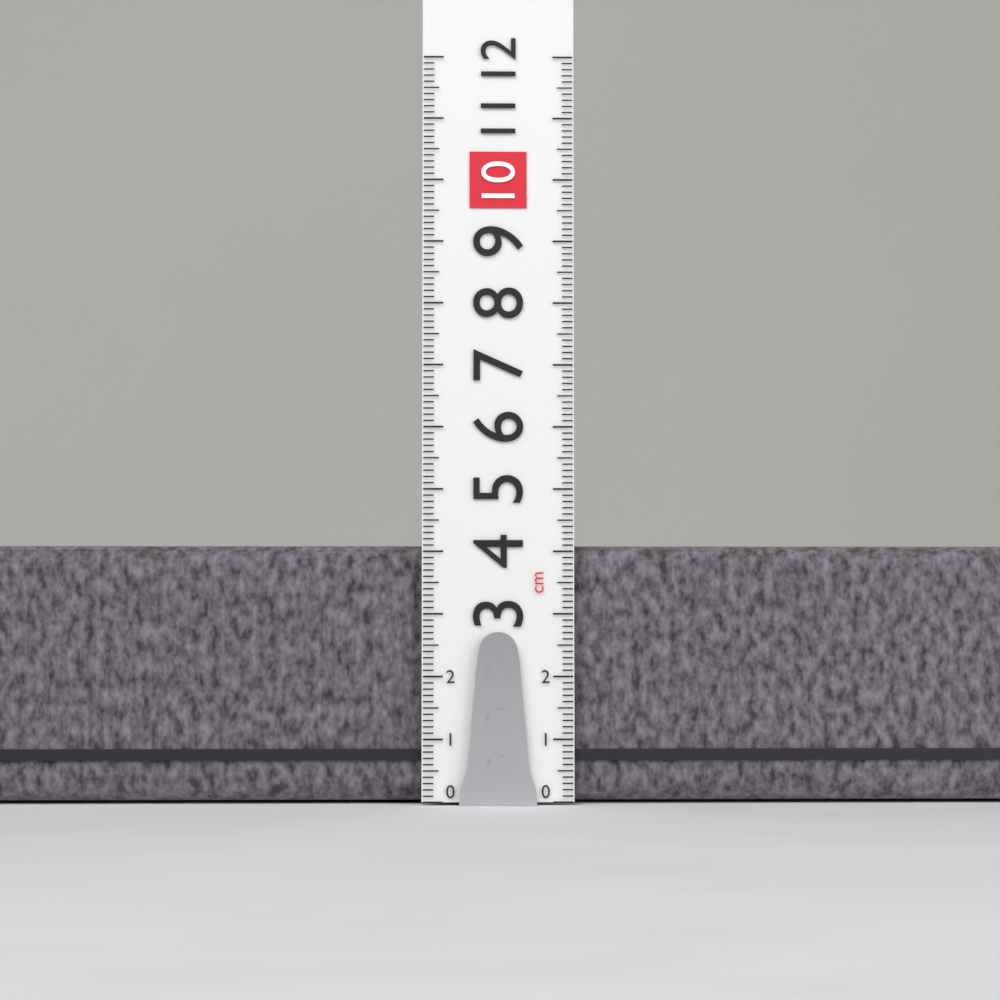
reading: 4.1 cm
